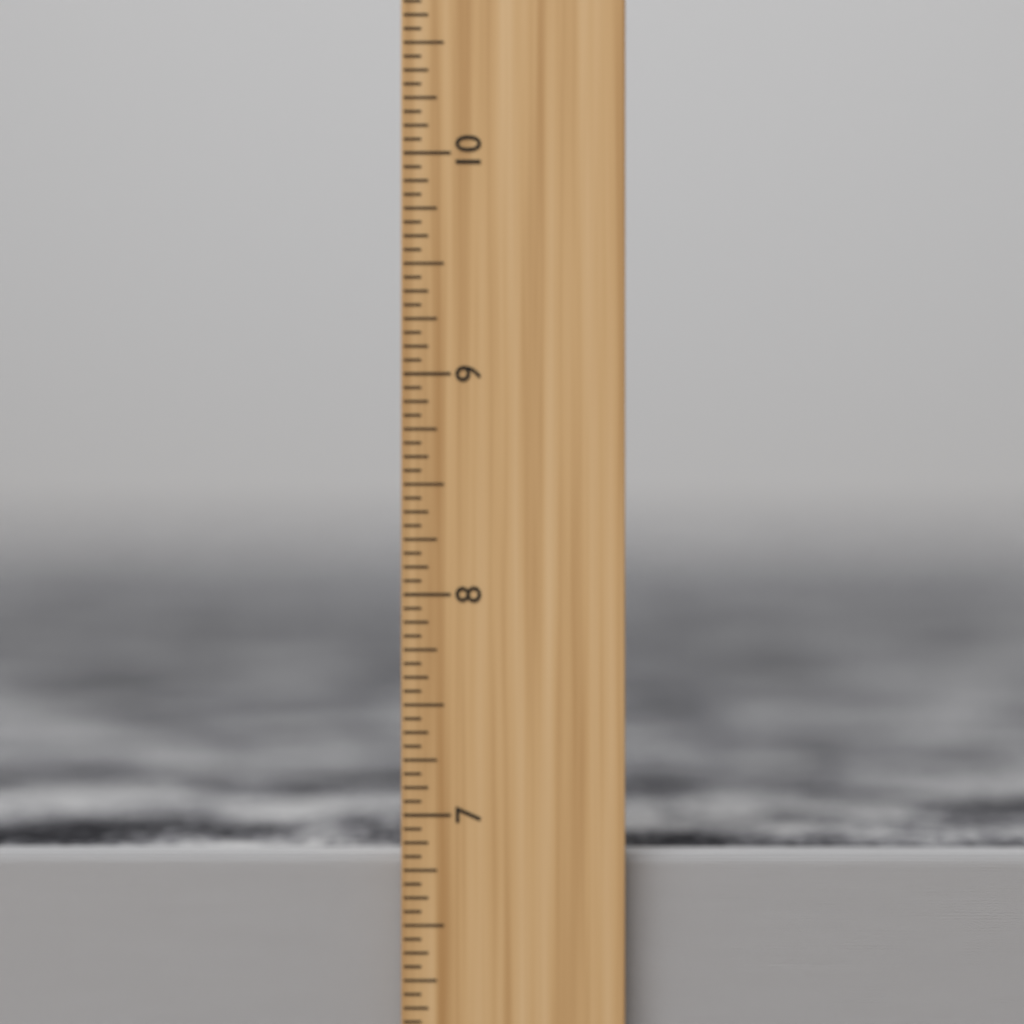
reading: 6.8125 inch
